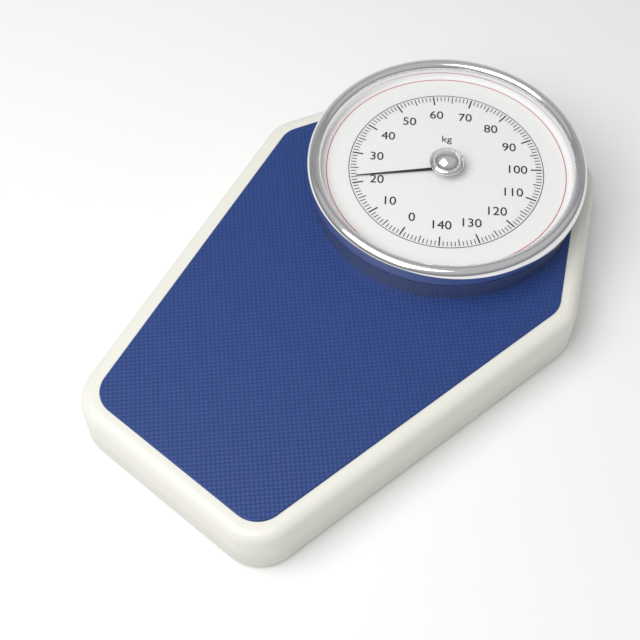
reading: 22 kg
